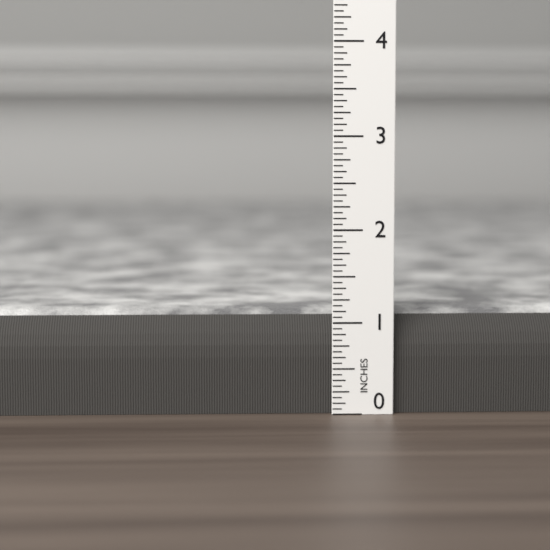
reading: 1.1250 in
